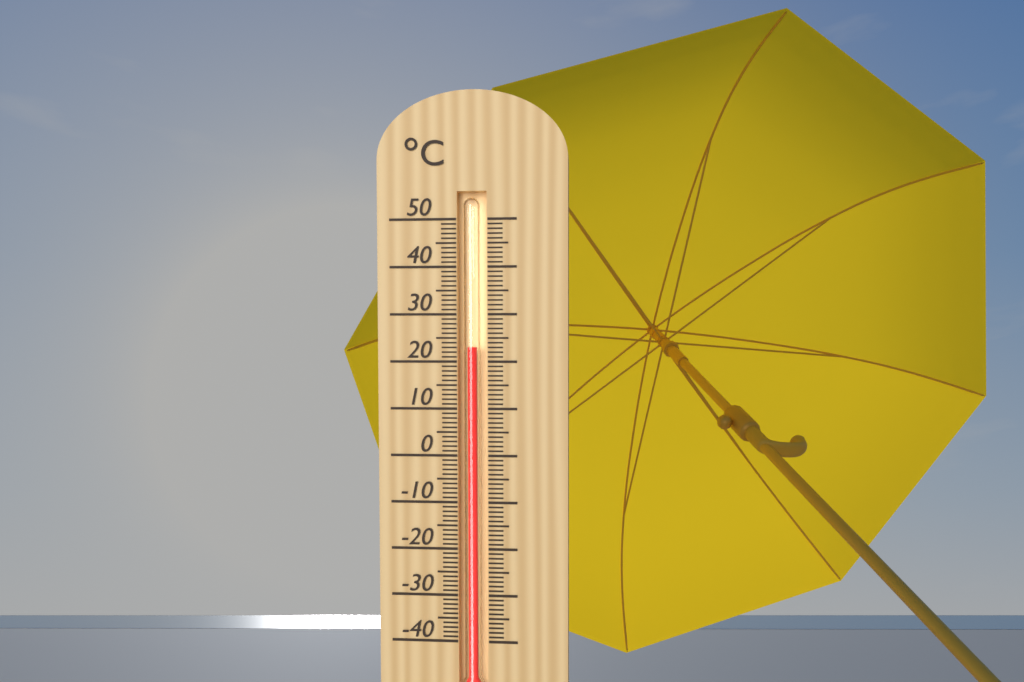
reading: 23 °C
